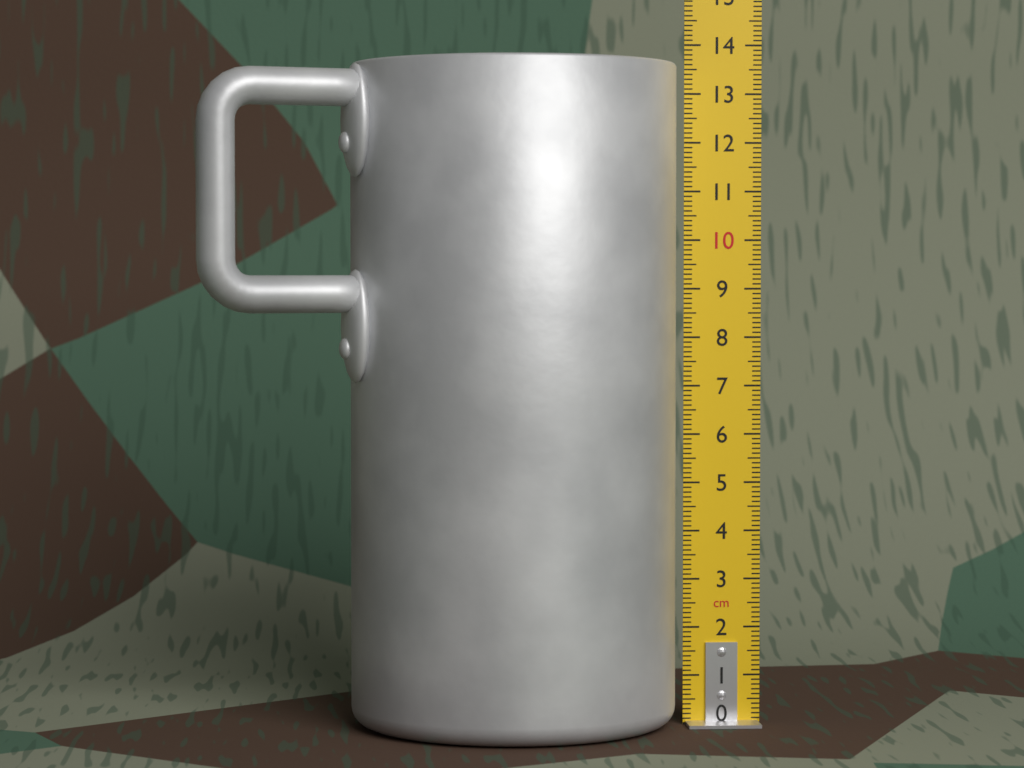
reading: 13.6 cm
